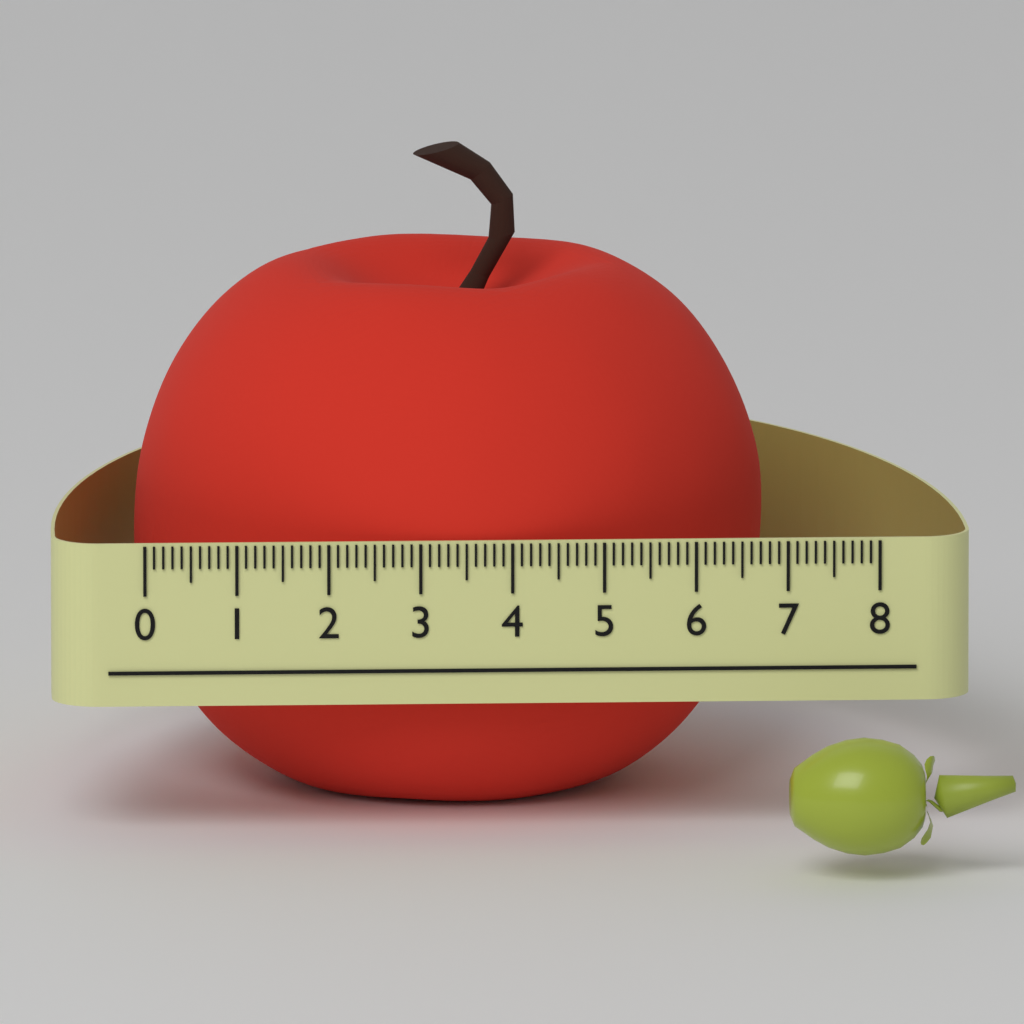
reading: 6.9 (no unit)
